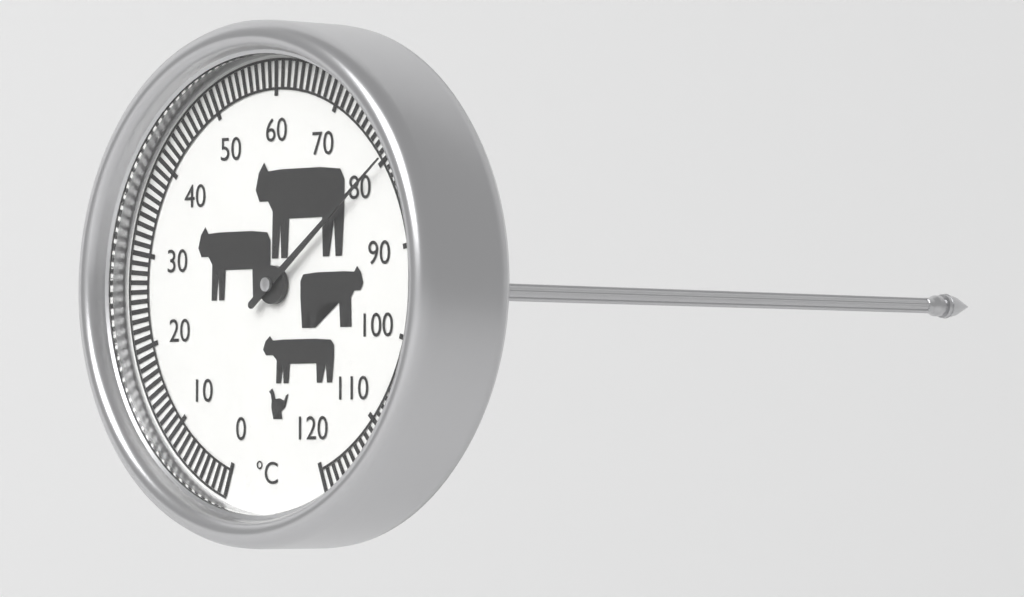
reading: 80 °C
